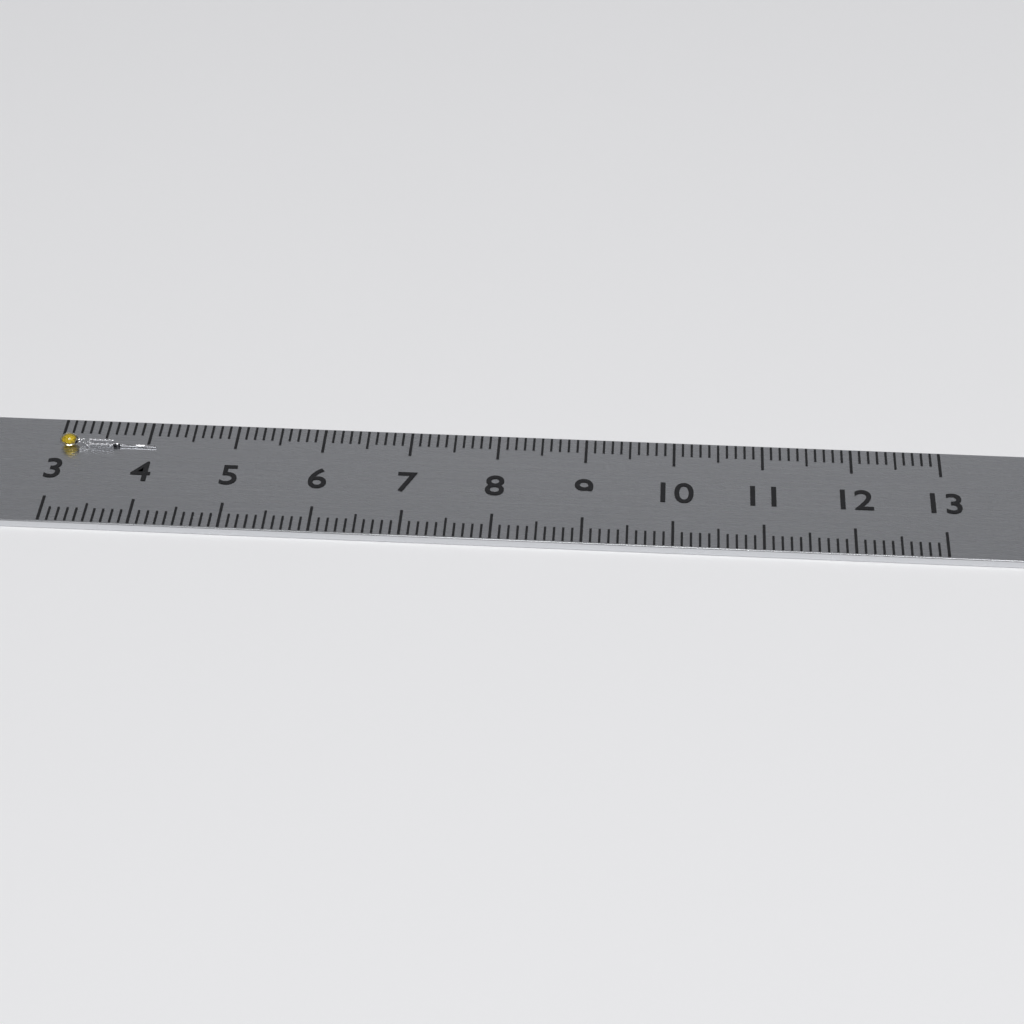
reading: 4.1 (no unit)
